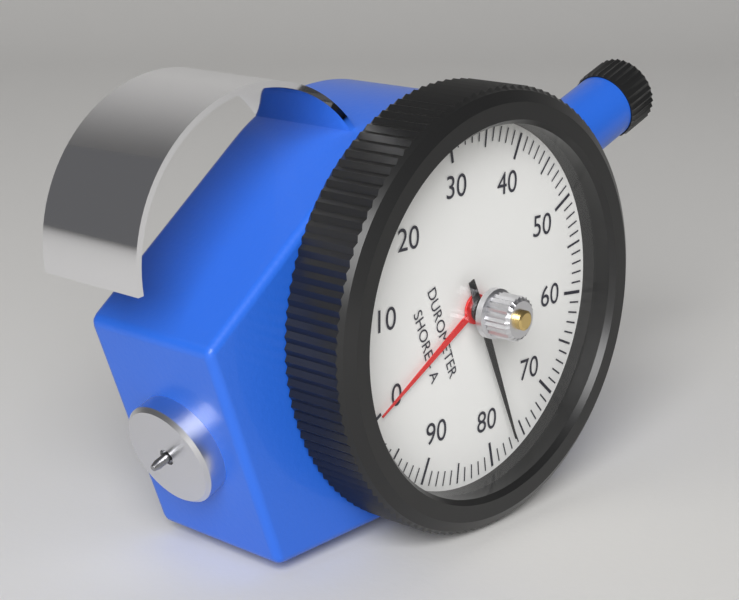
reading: 77 Shore A
